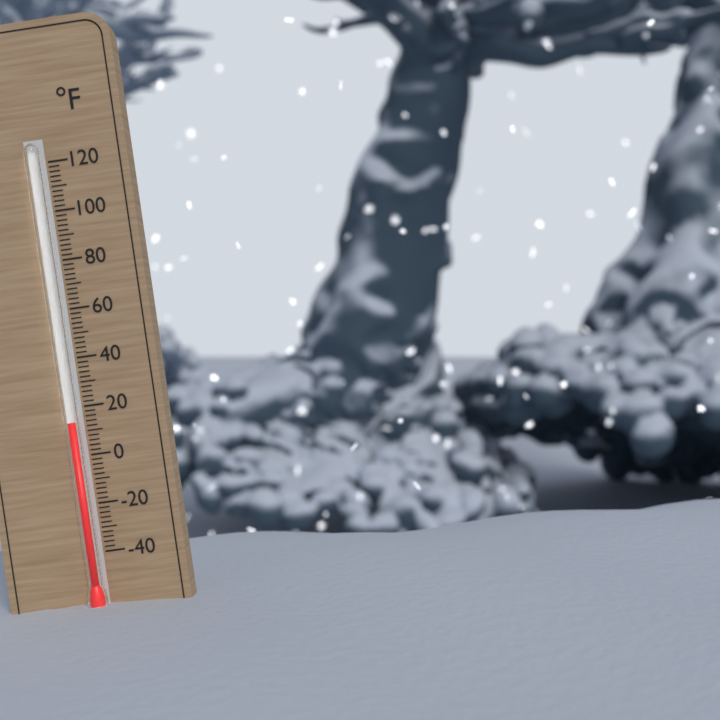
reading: 14 °F
